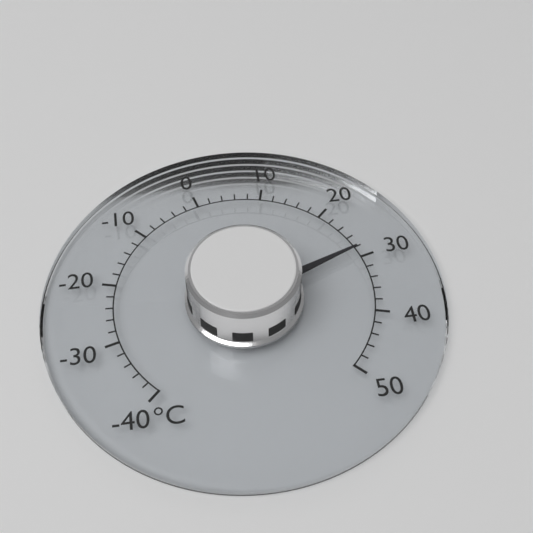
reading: 28 °C
